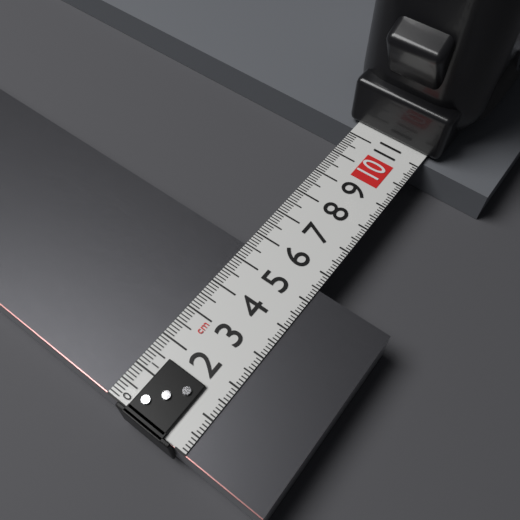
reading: 5.5 cm
